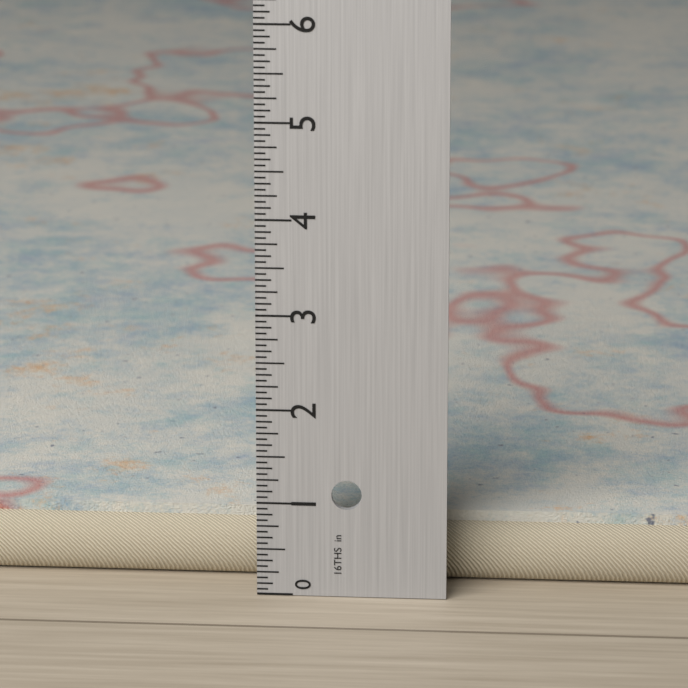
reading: 0.7500 in
